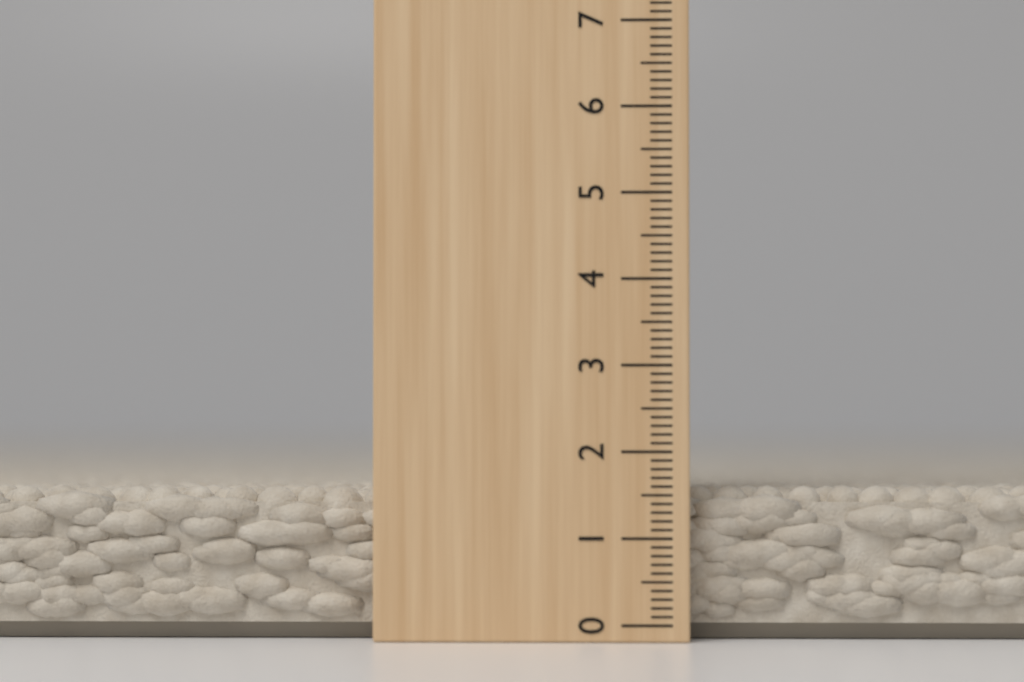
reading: 1.6 cm
